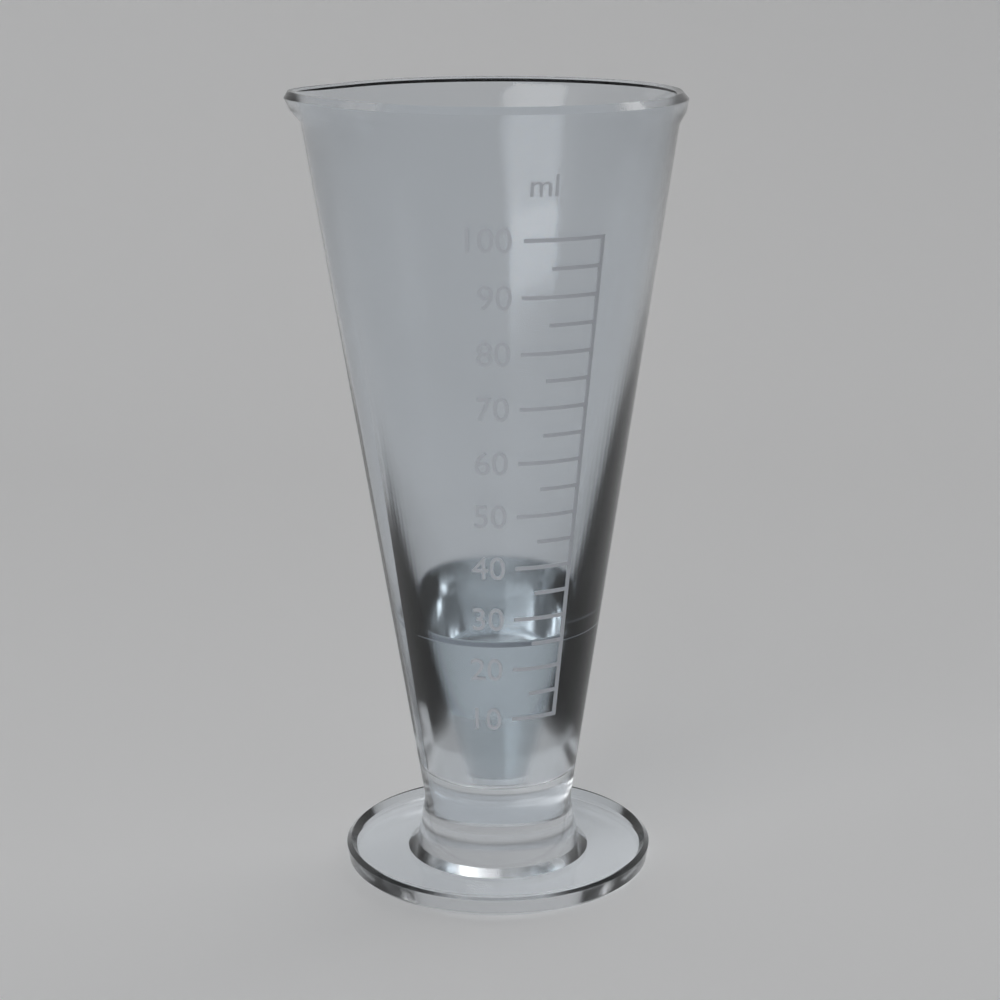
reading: 25 ml
